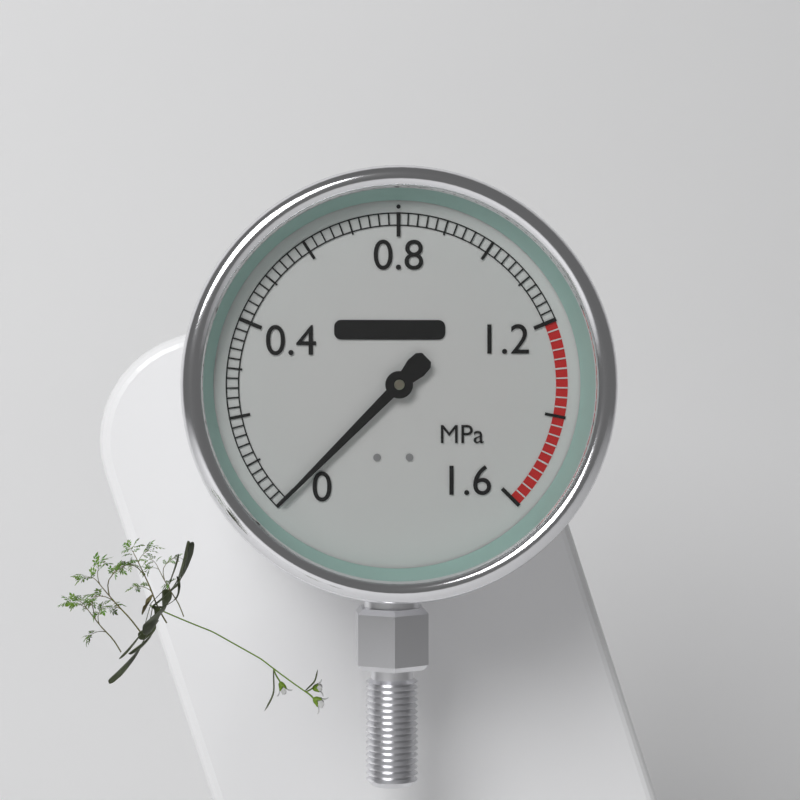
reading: 0.00 MPa
